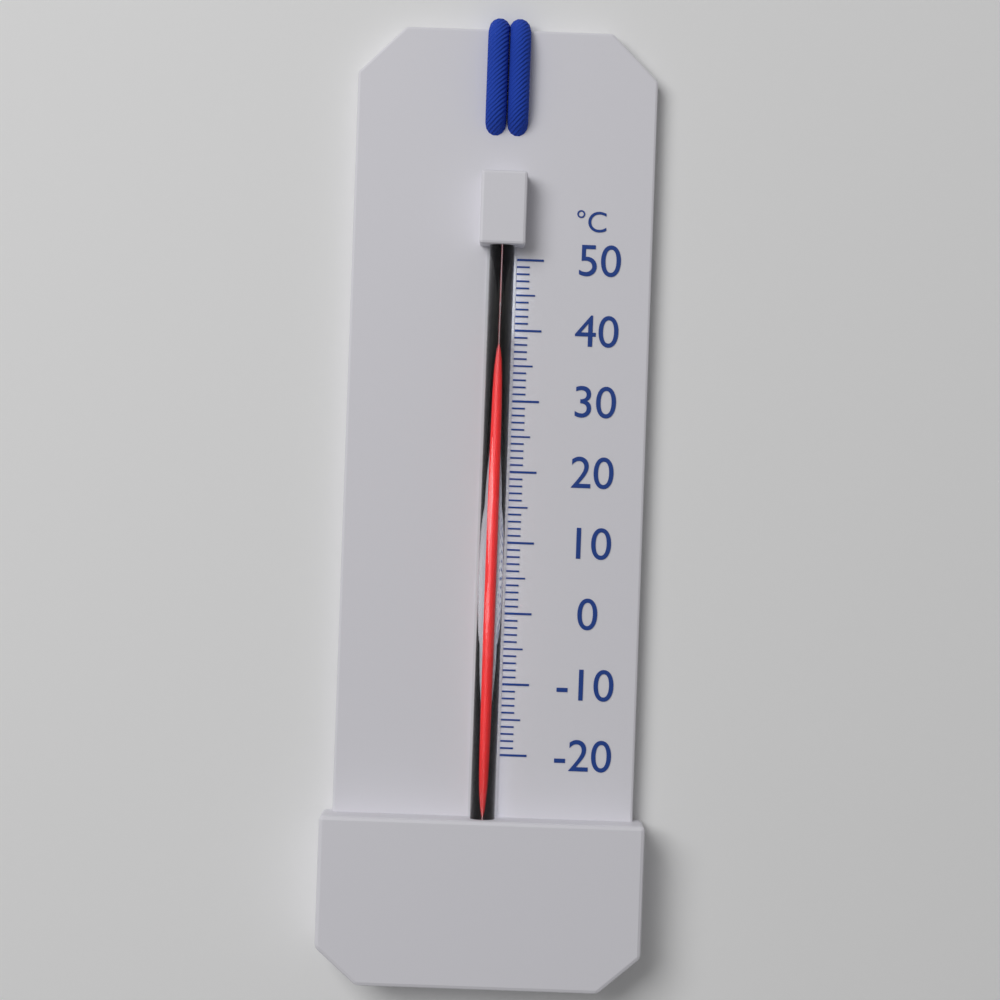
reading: 40 °C
